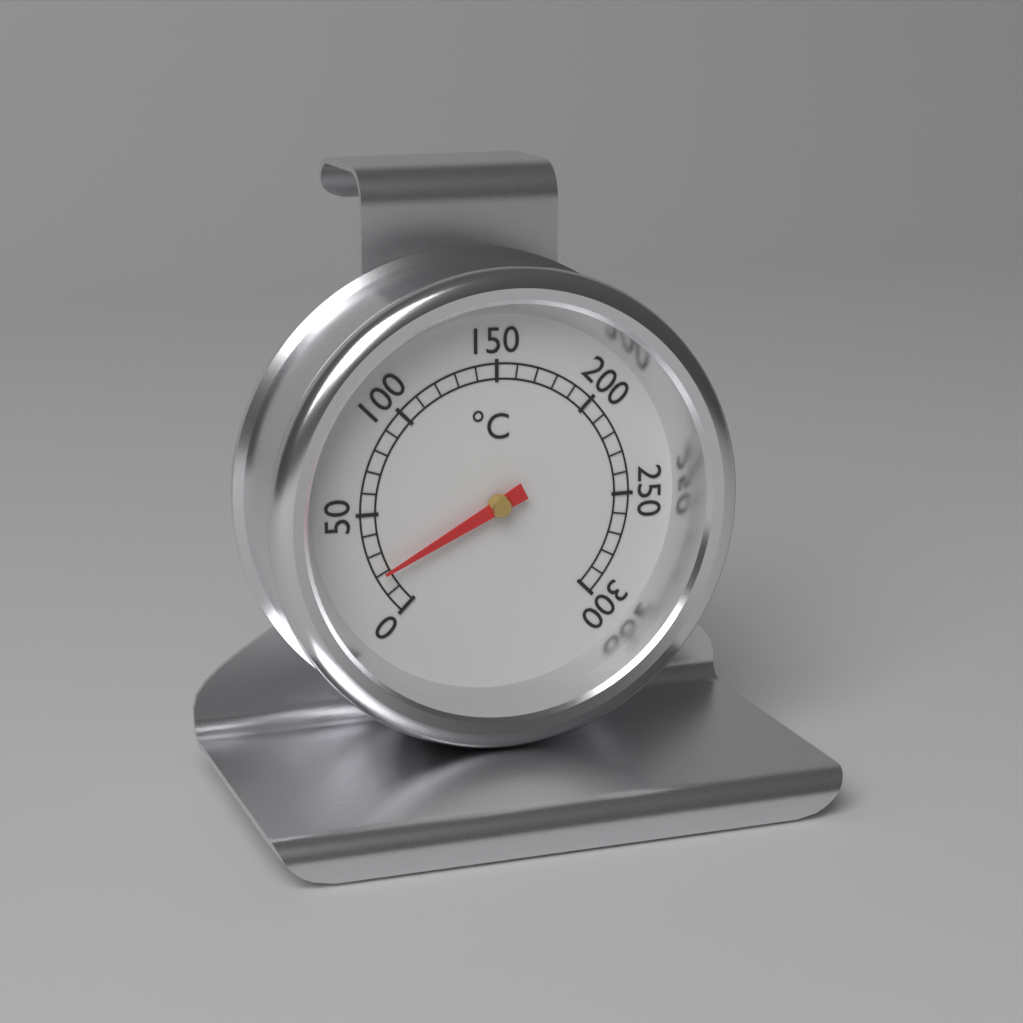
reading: 20 °C
